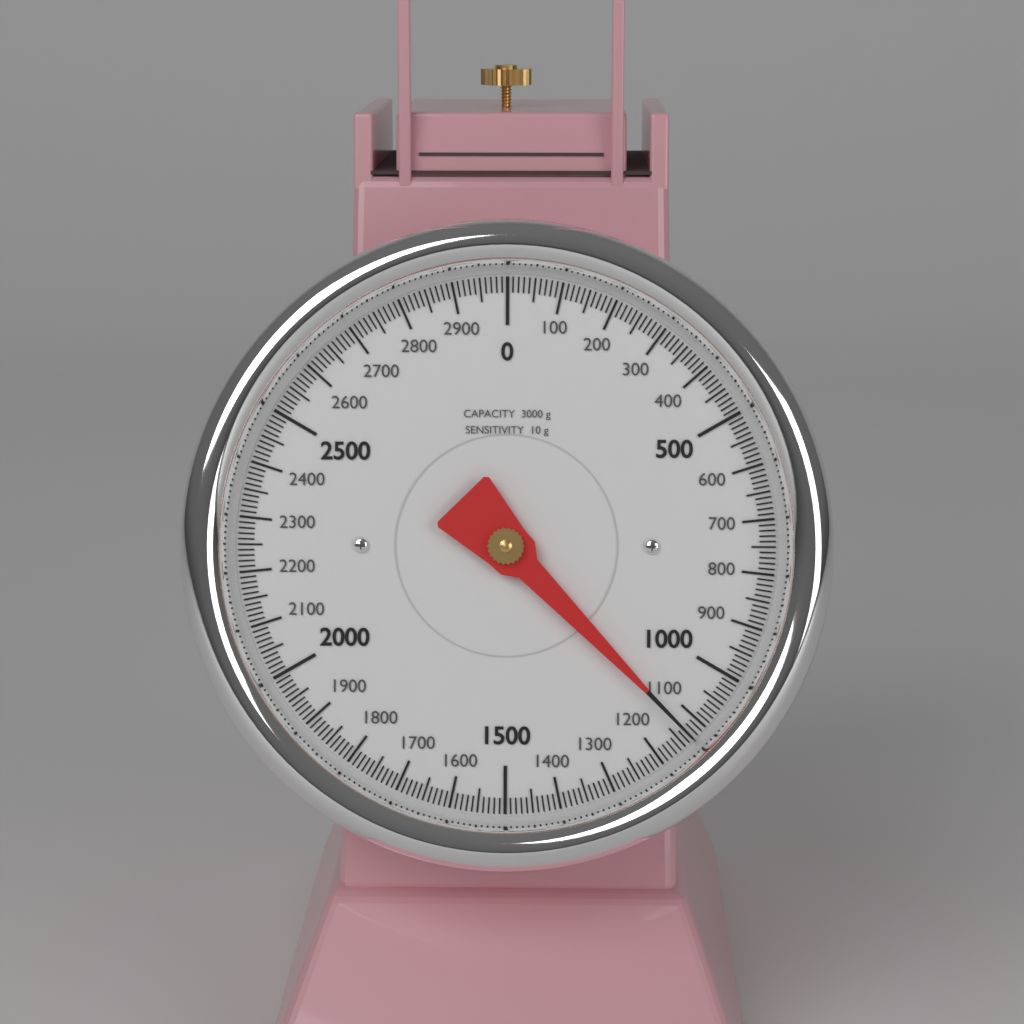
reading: 1130 g
